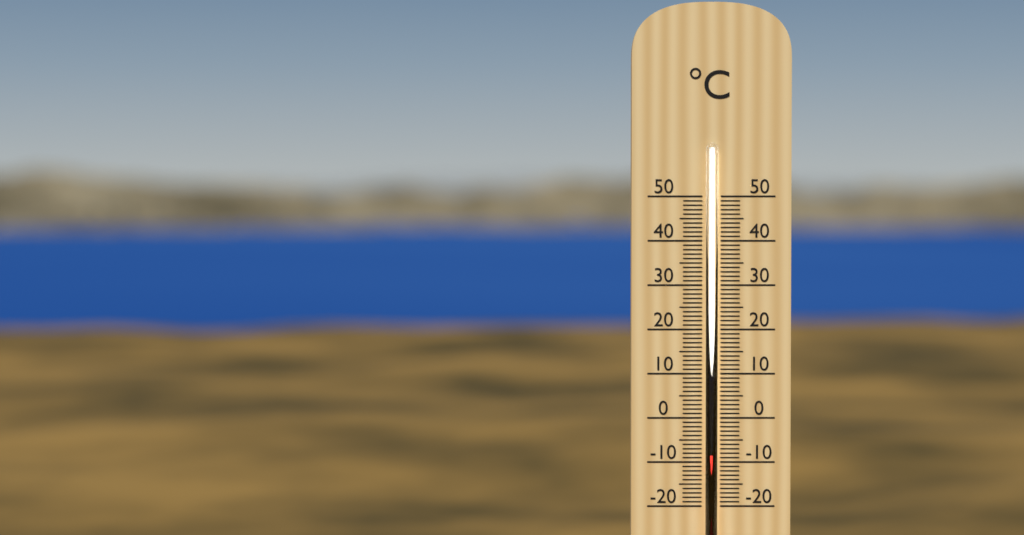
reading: -8 °C
